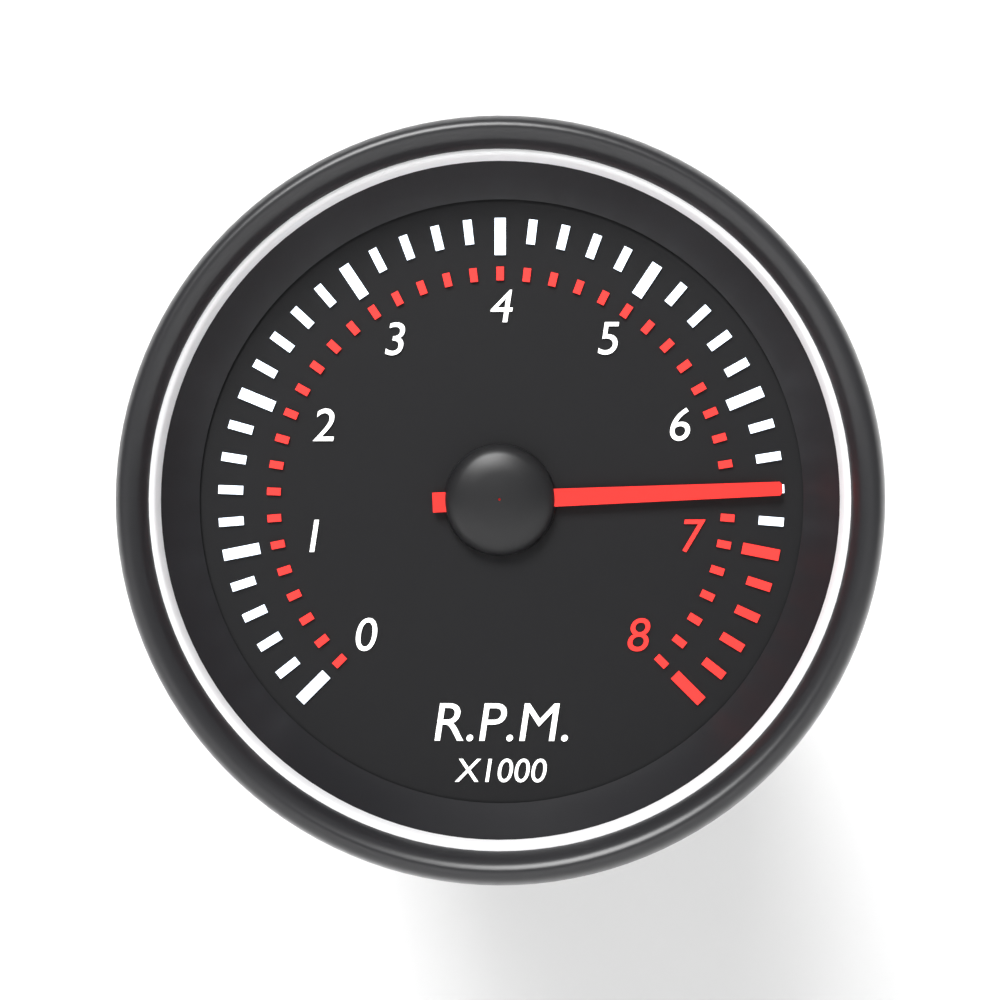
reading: 6.6 x1000 RPM
